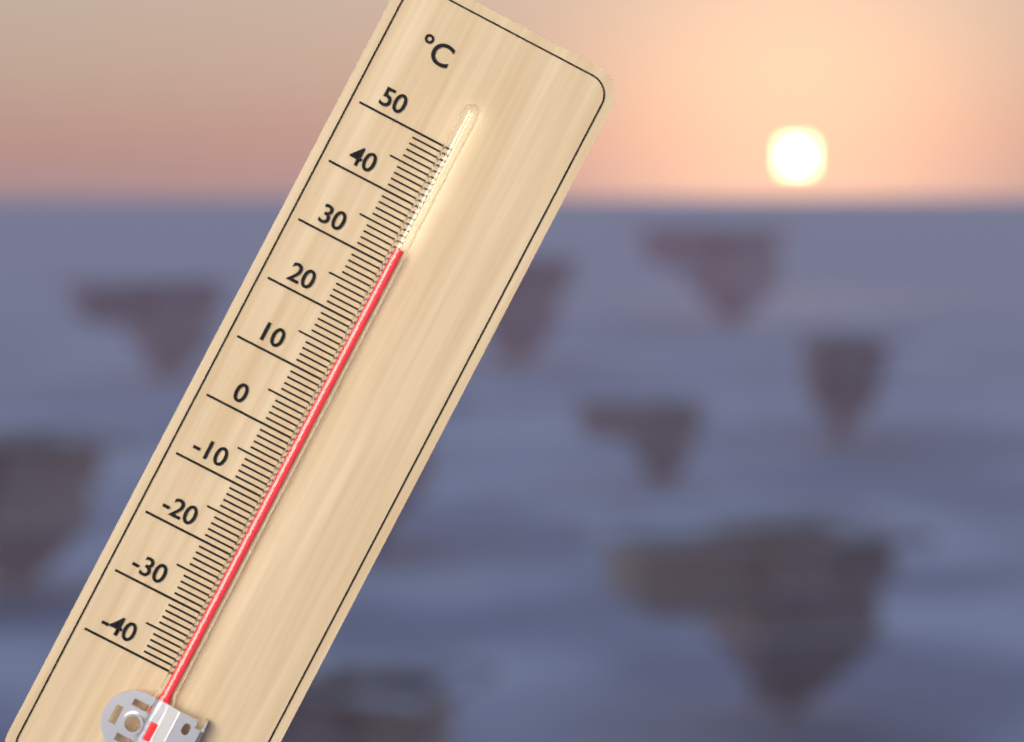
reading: 33 °C
